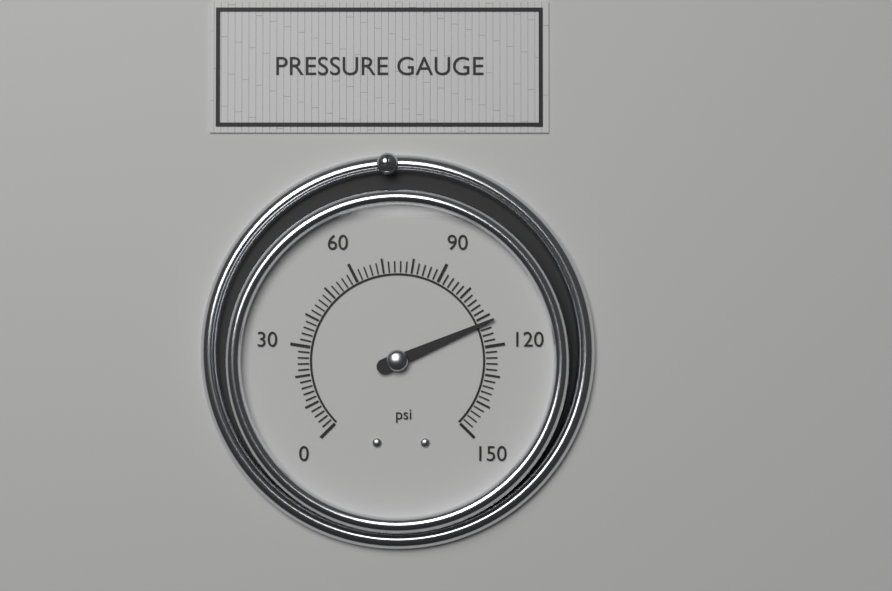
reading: 112 psi
